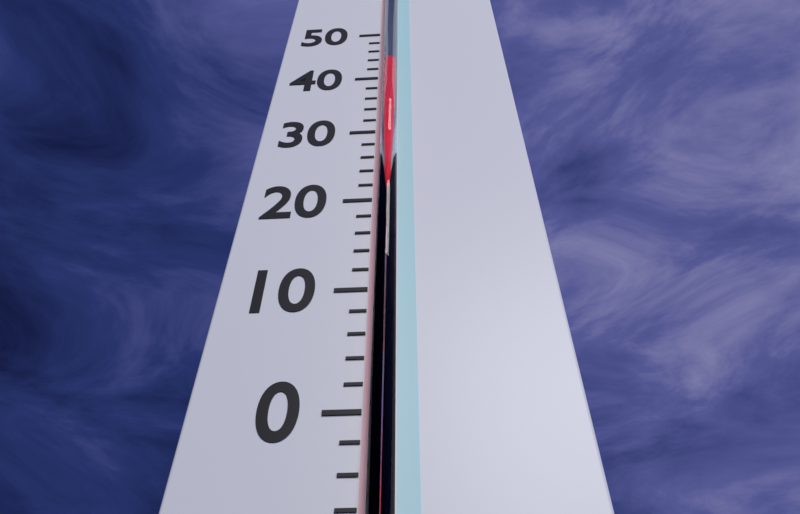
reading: 42 °C
